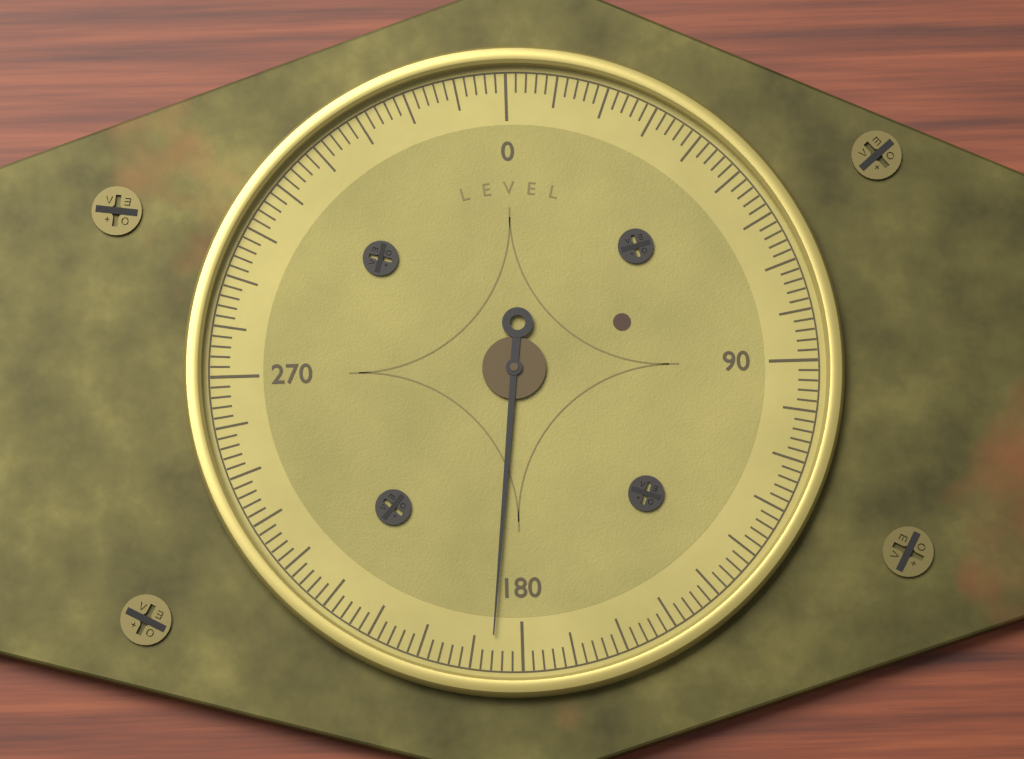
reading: 186 (no unit)
